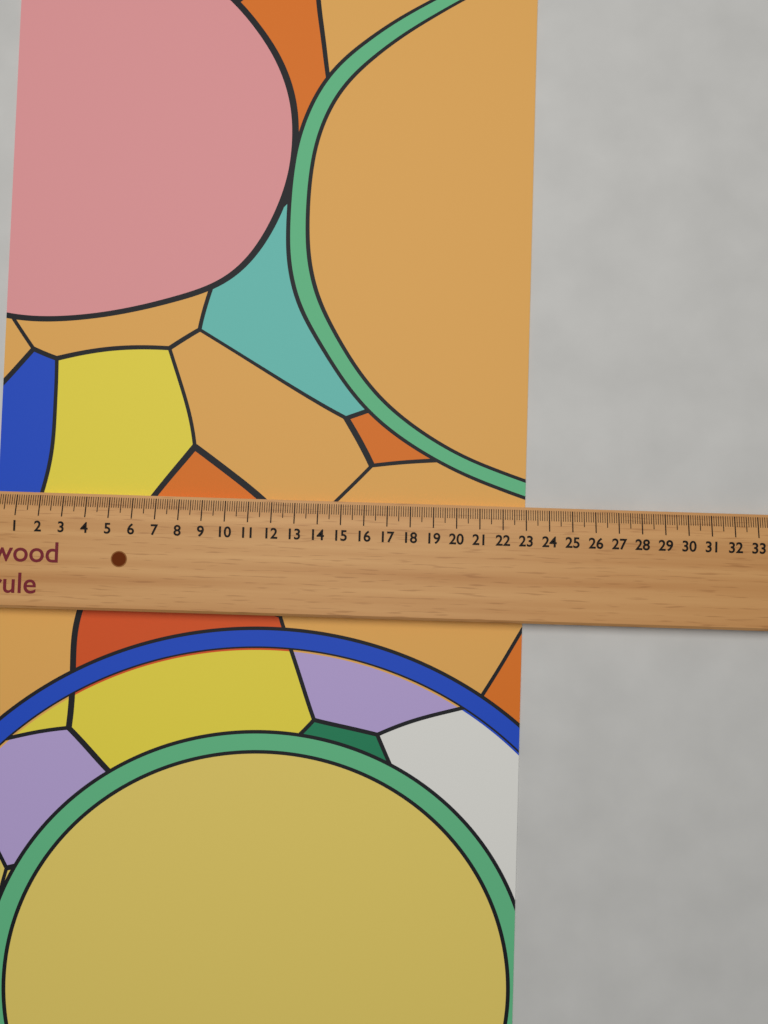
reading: 23.0 (no unit)
